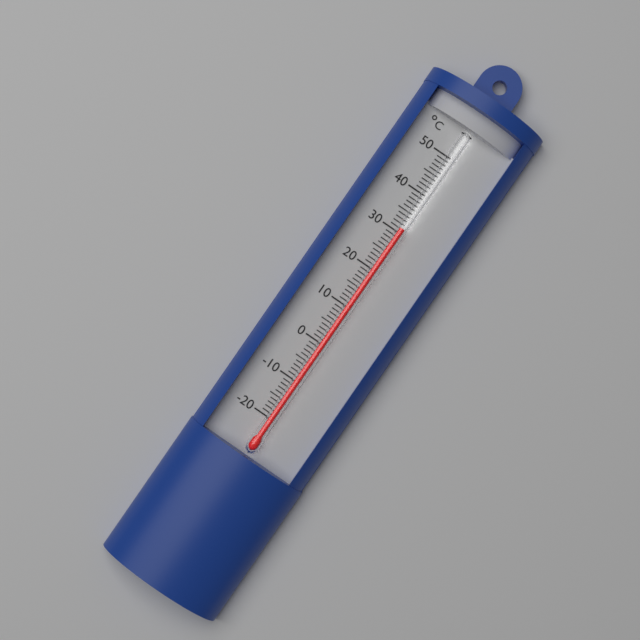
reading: 31 °C
